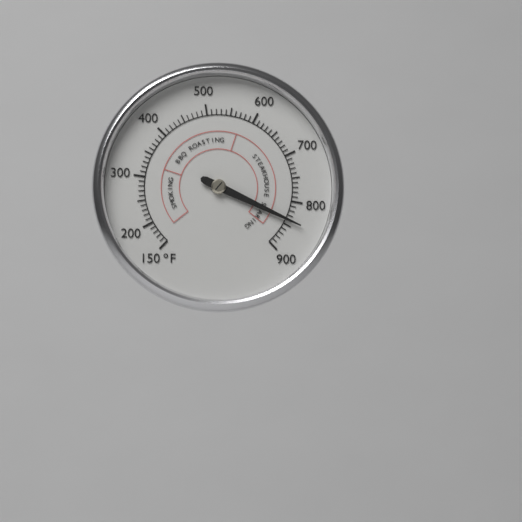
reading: 840 °F
